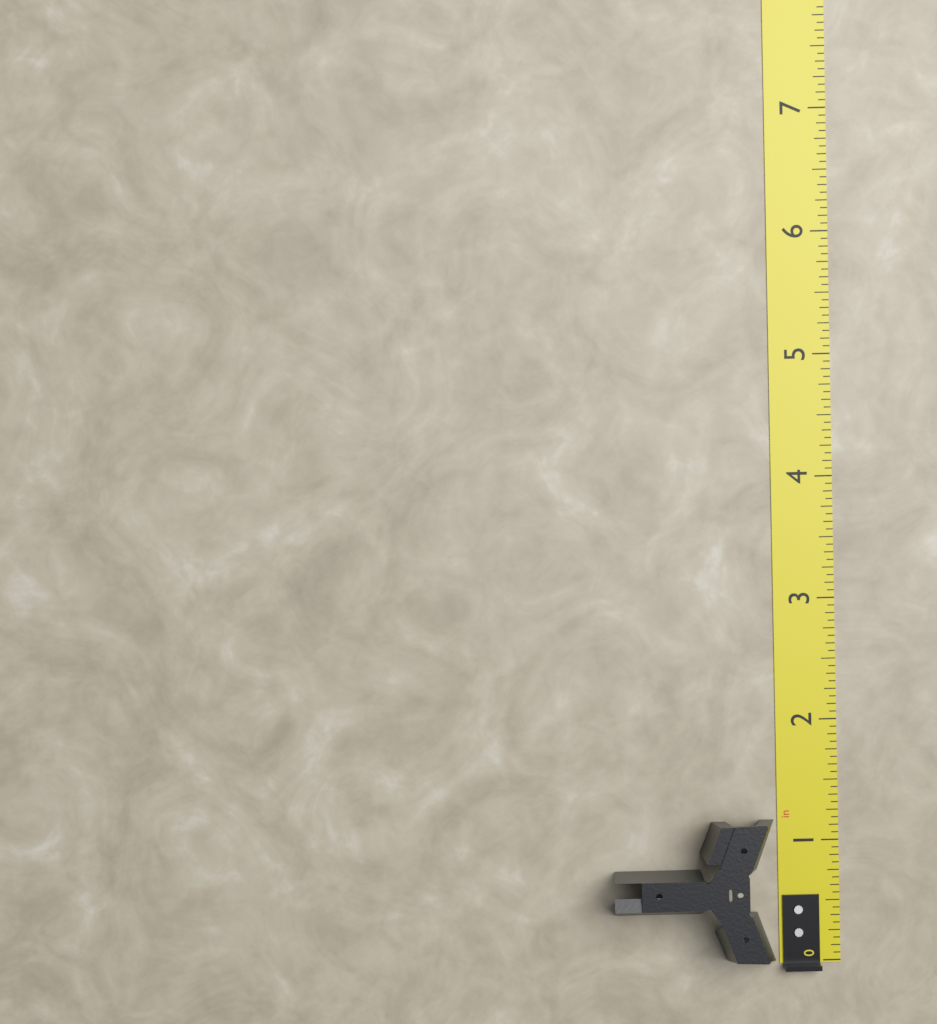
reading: 1.2500 in
